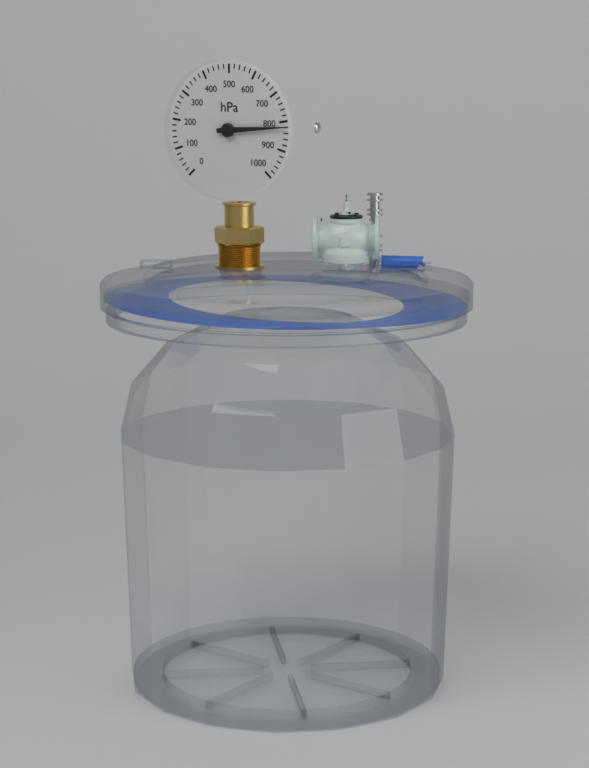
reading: 820 hPa
